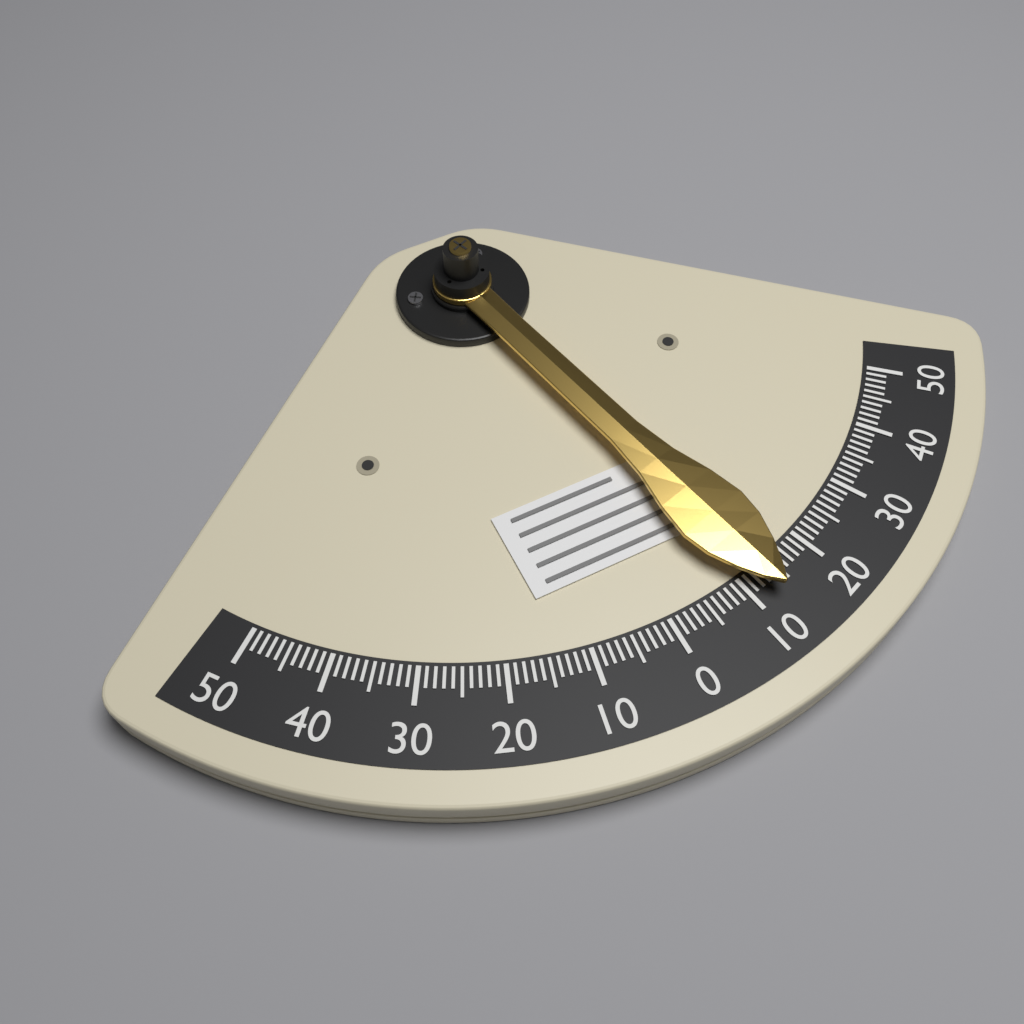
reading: -13 (no unit)
